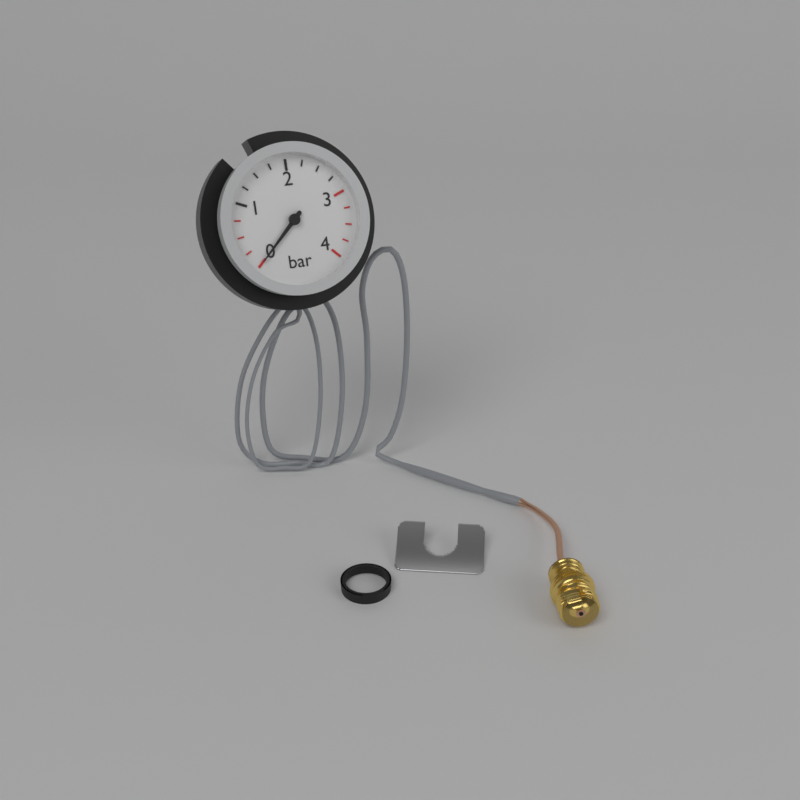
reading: 0.00 bar
